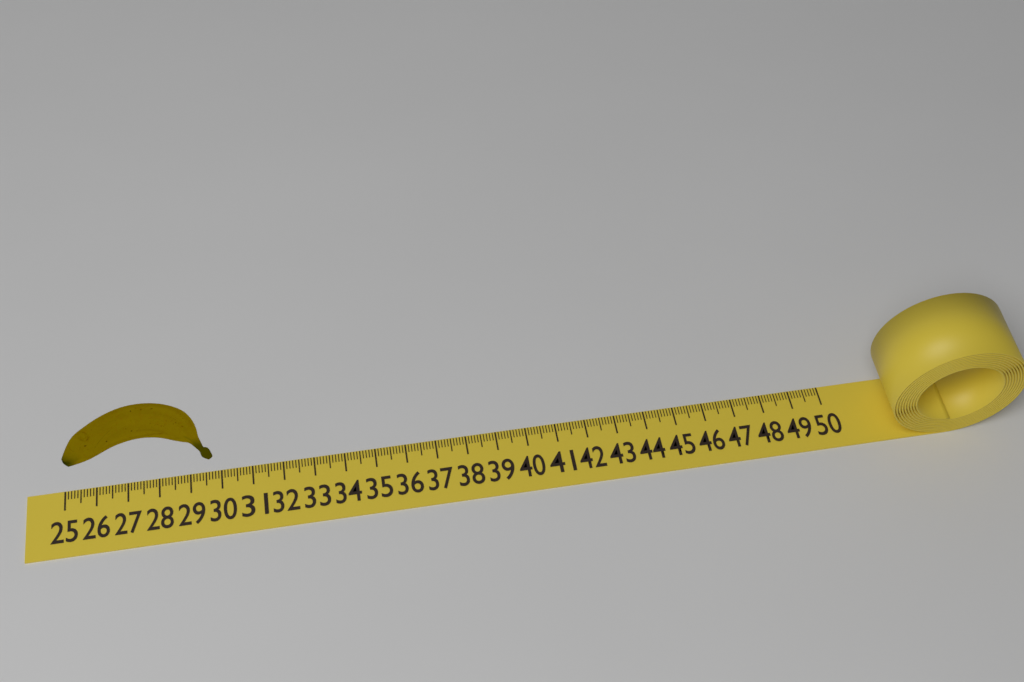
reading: 29.8 (no unit)
